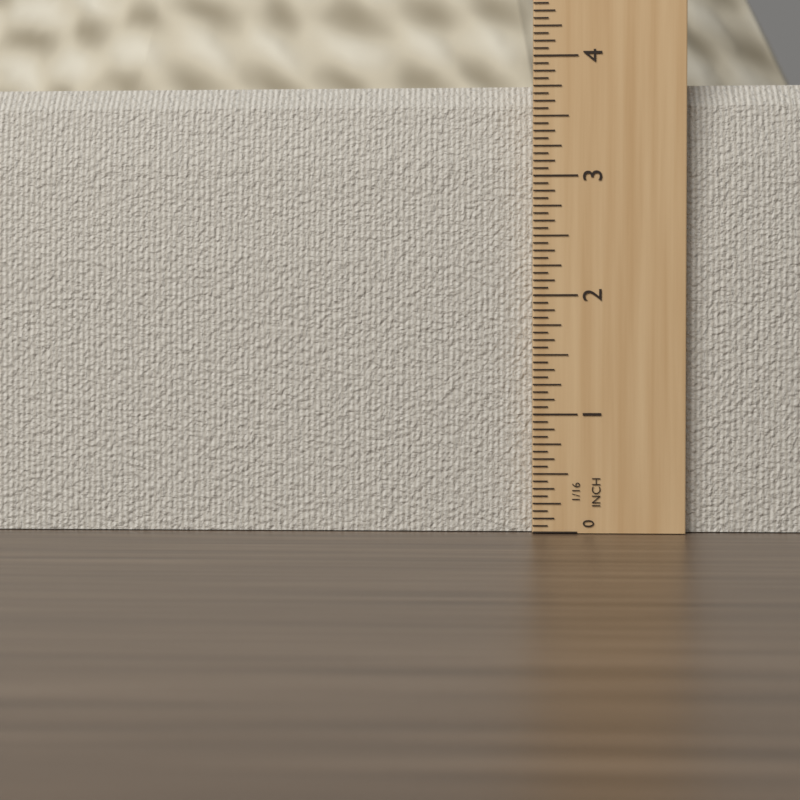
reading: 3.8125 in
